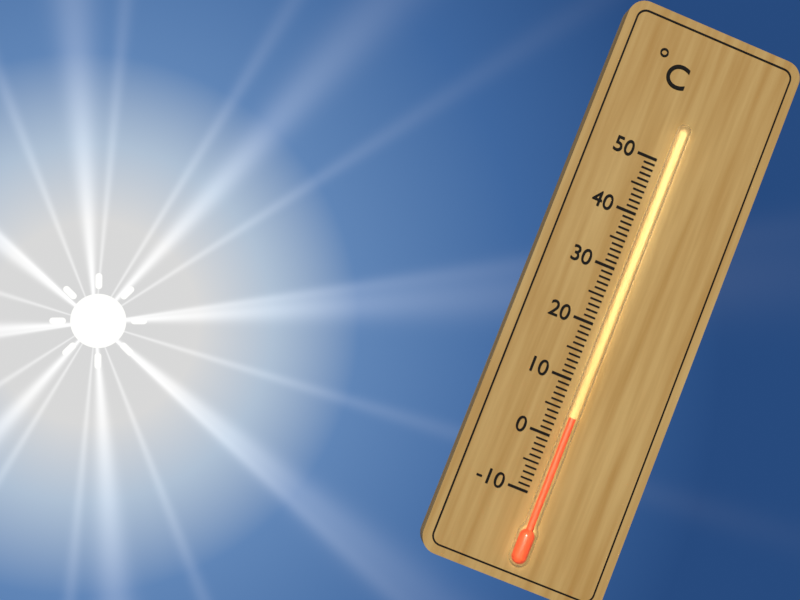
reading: 4 °C
